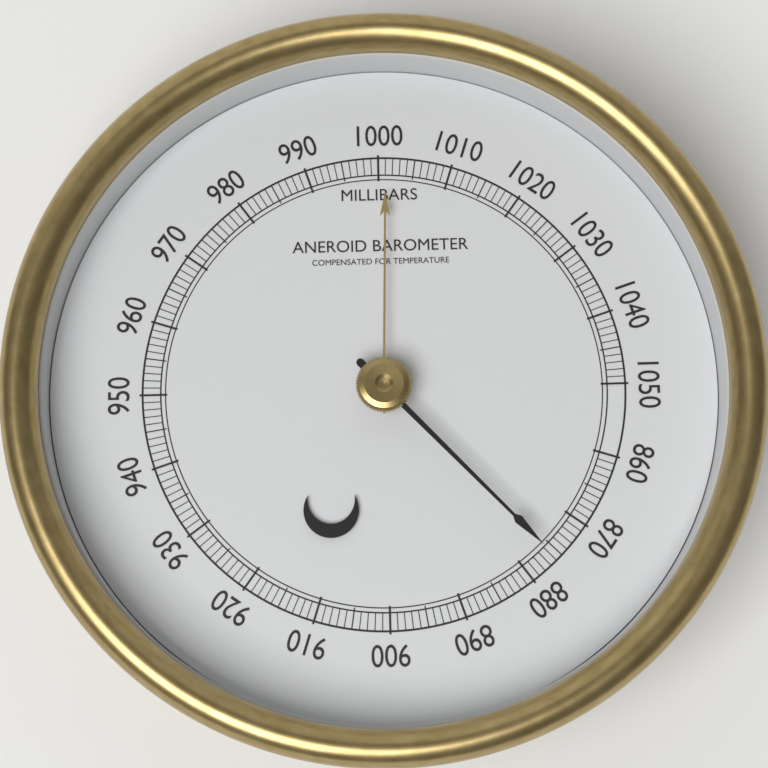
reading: 876 mbar
